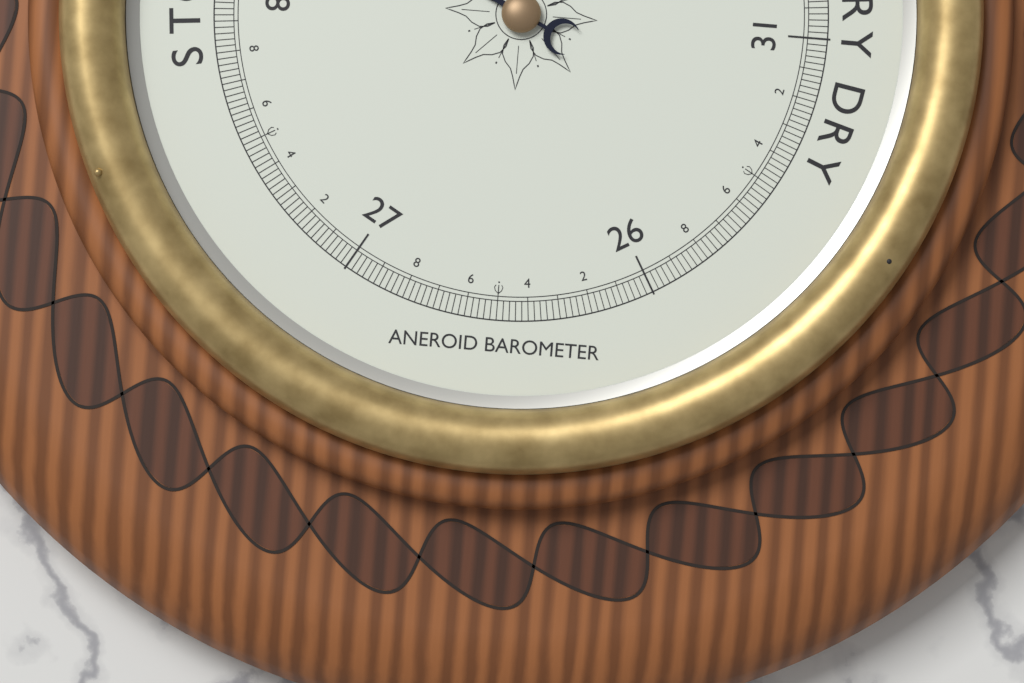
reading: 28.42 inHg
